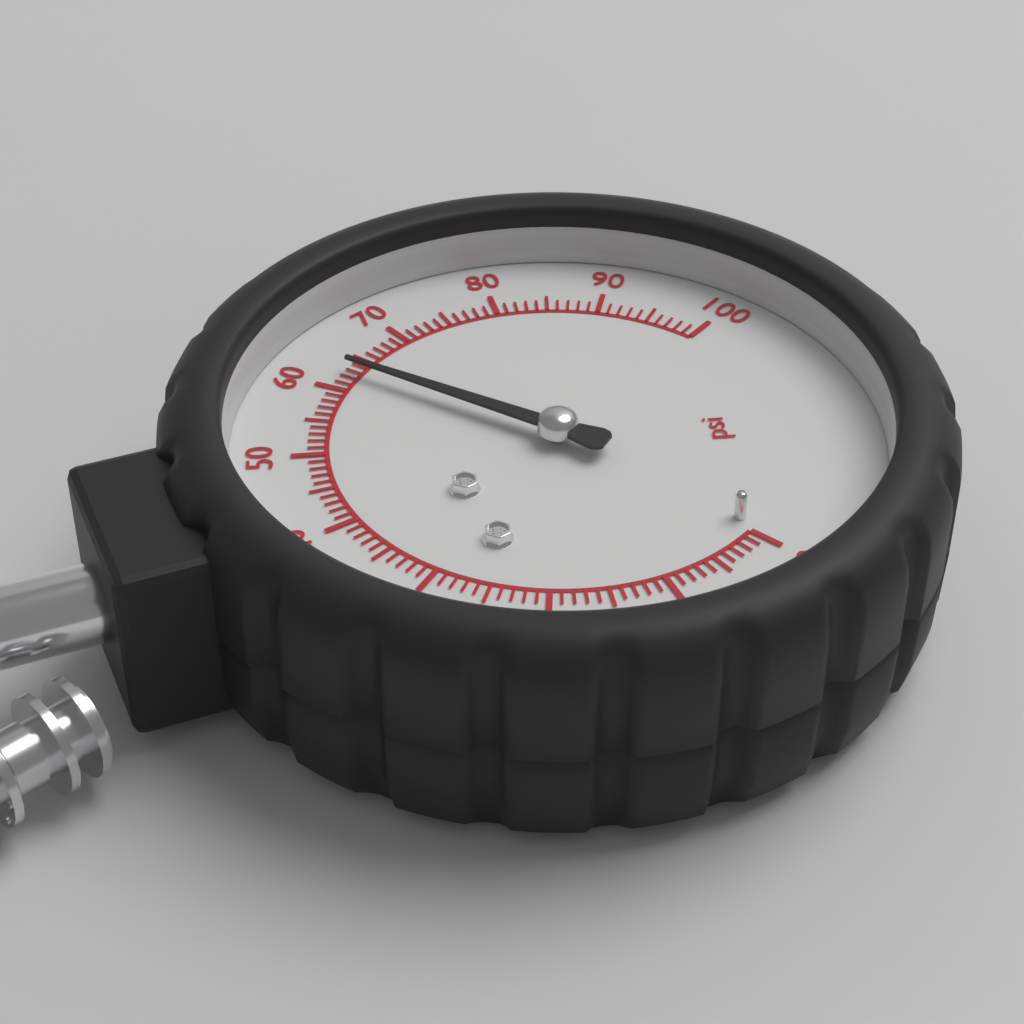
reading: 63 psi
